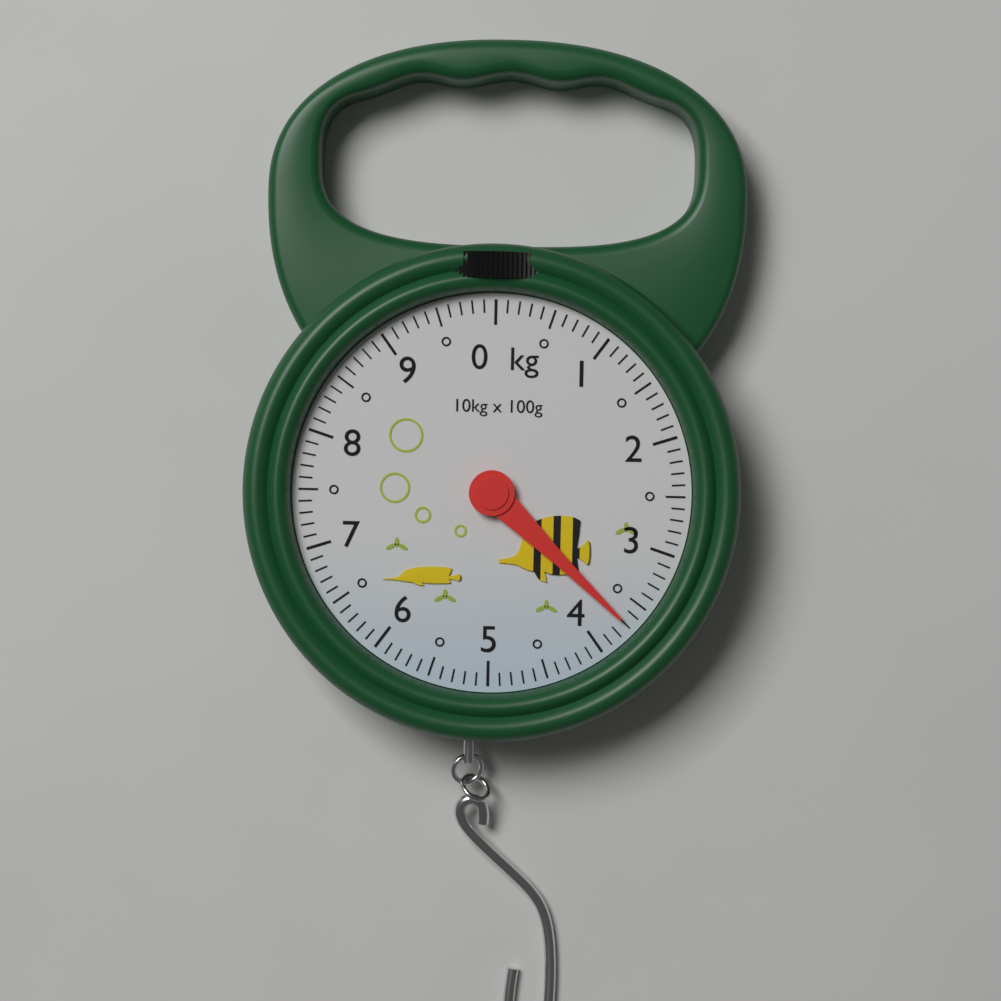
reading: 3.7 kg
